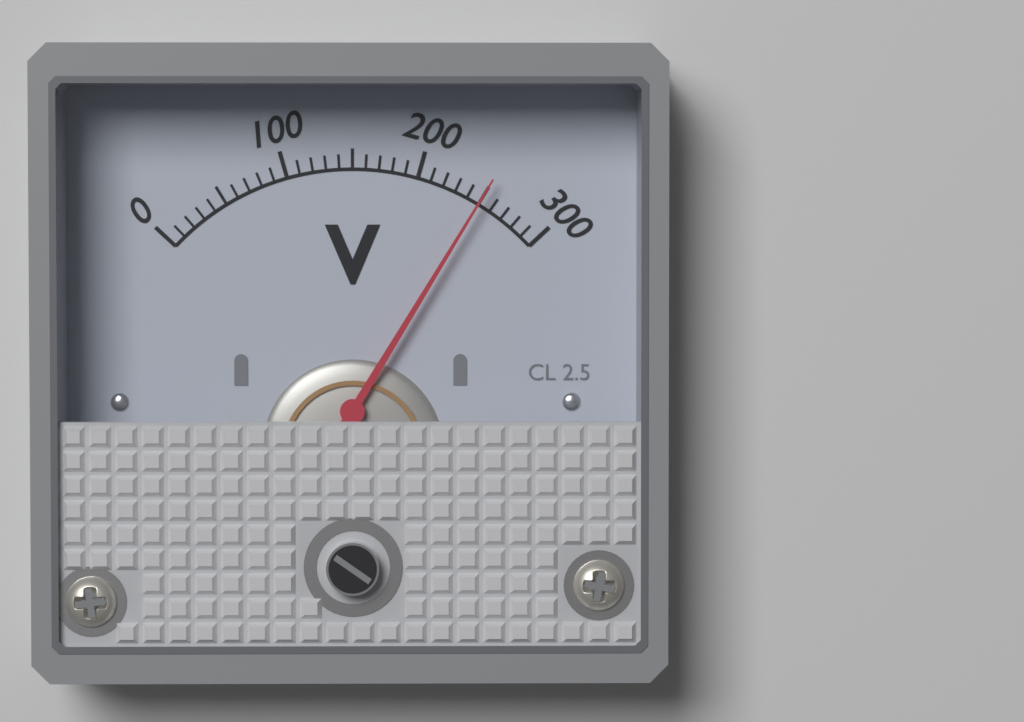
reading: 250 V
